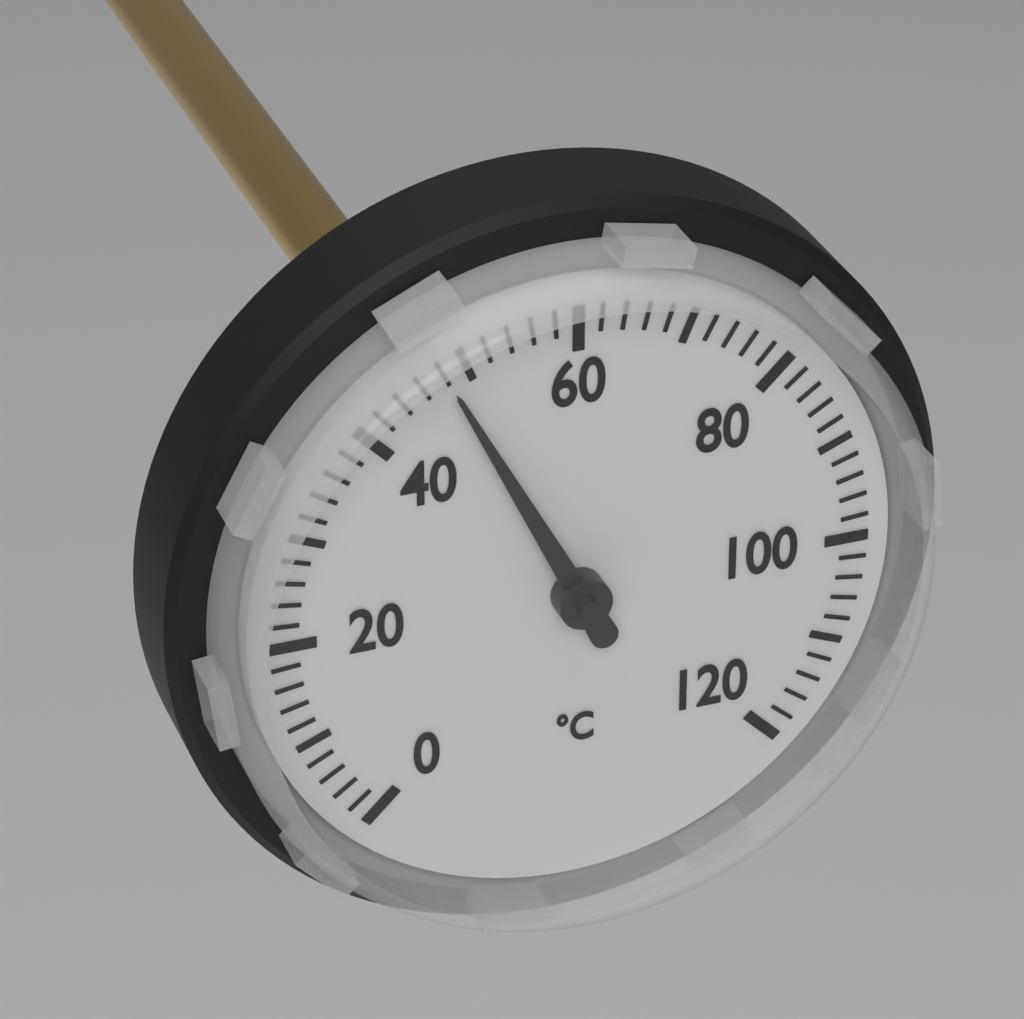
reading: 48 °C
